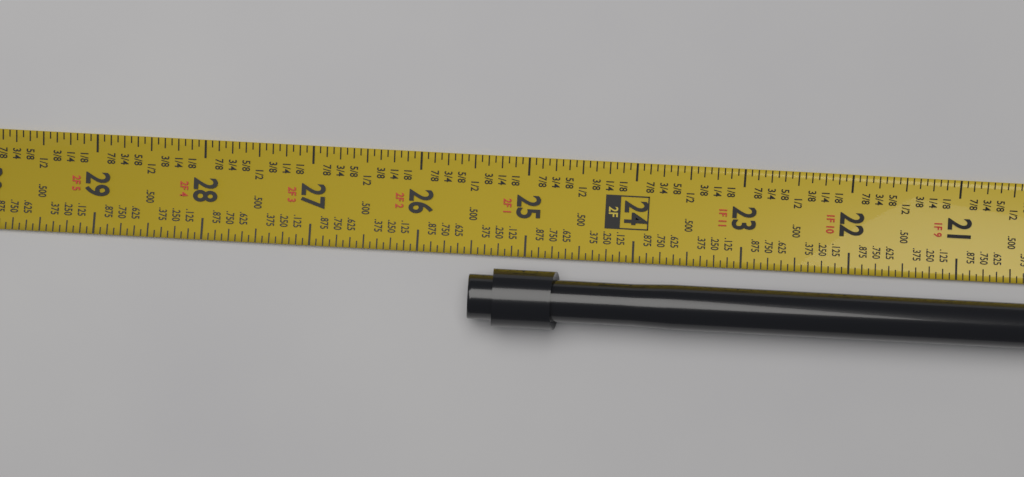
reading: 25.5000 in
